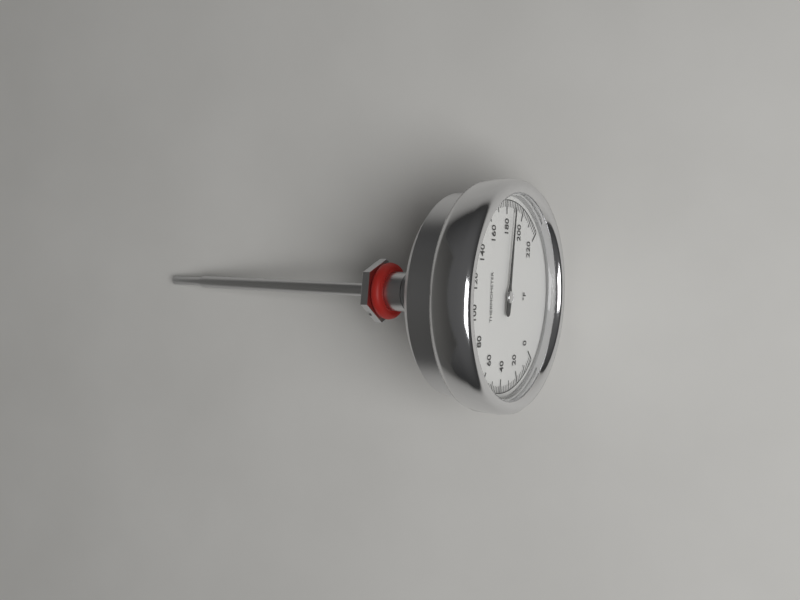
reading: 188 °F
